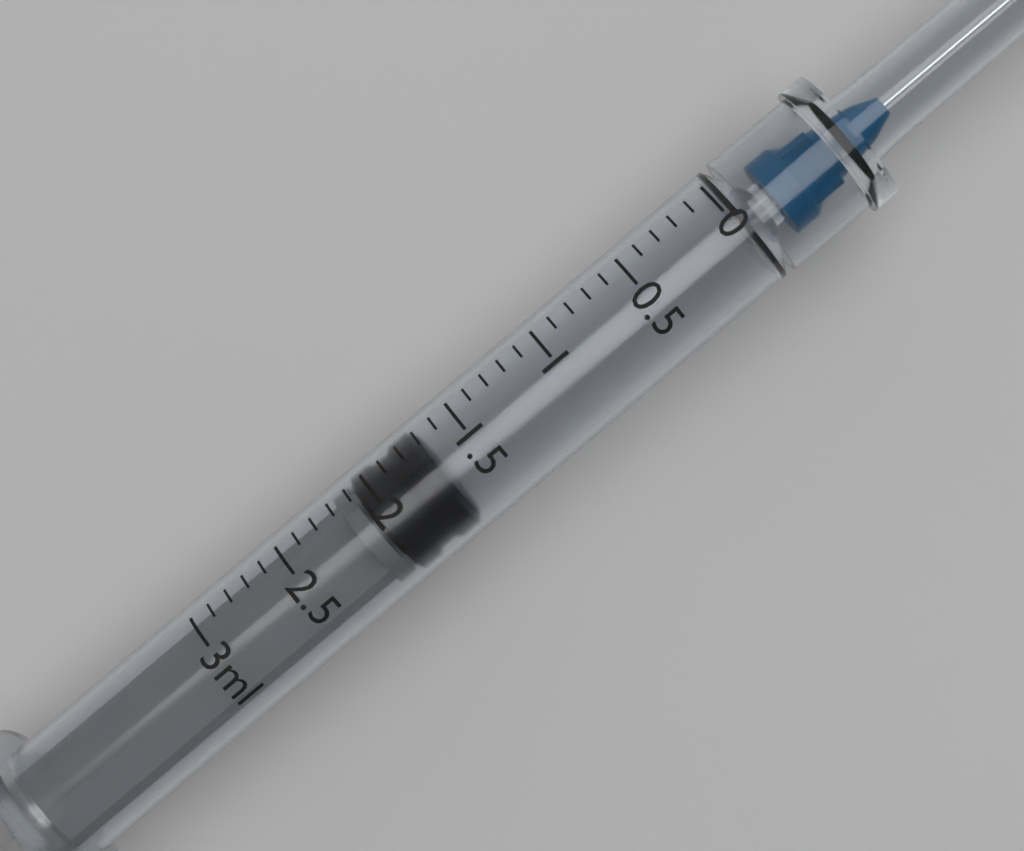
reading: 1.7 ml
